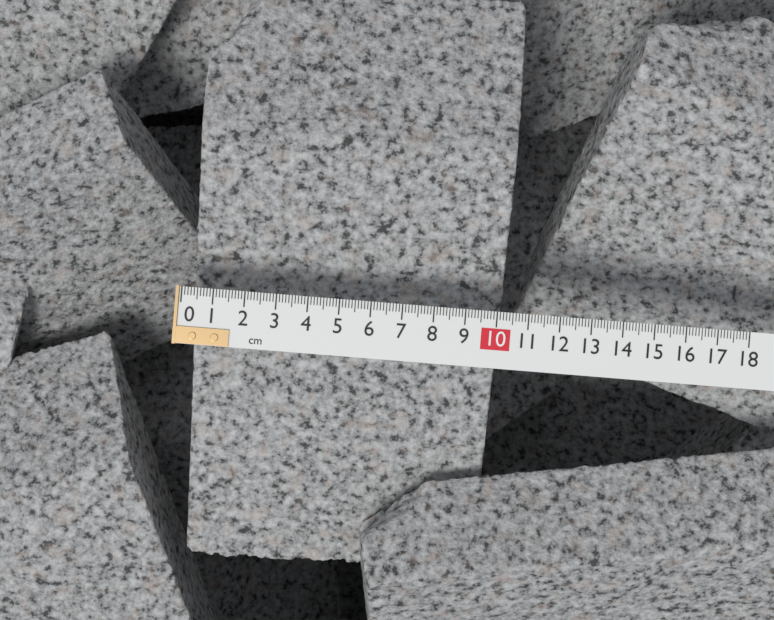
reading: 10.3 cm
